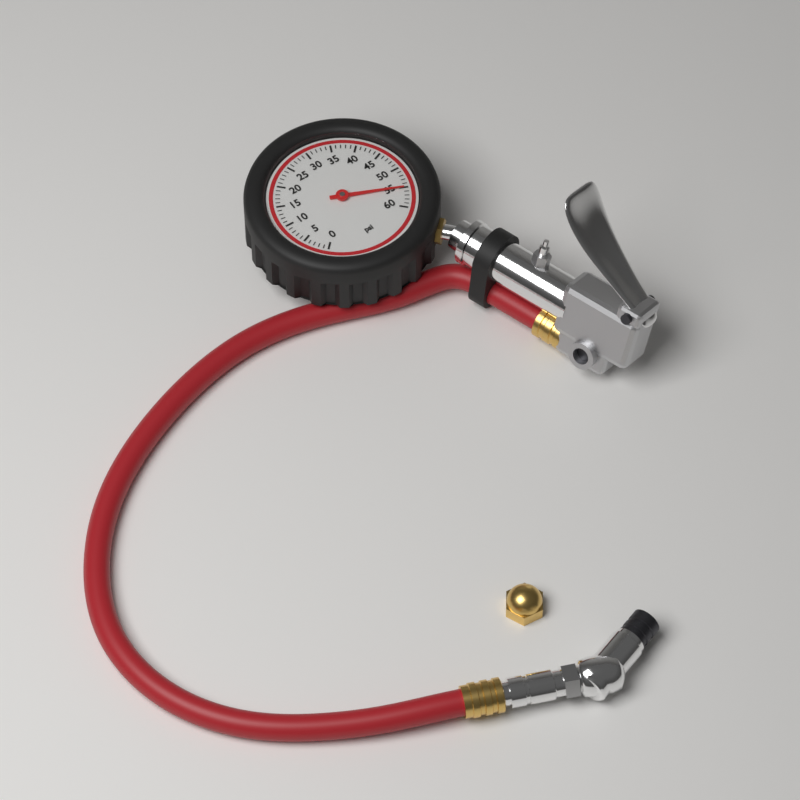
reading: 55 psi
